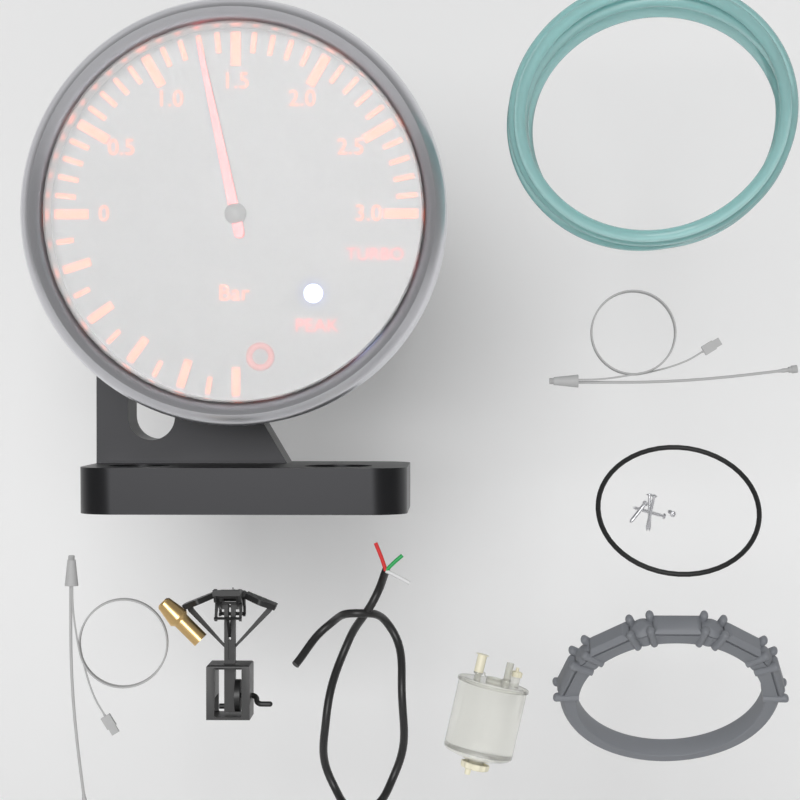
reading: 1.3 bar
